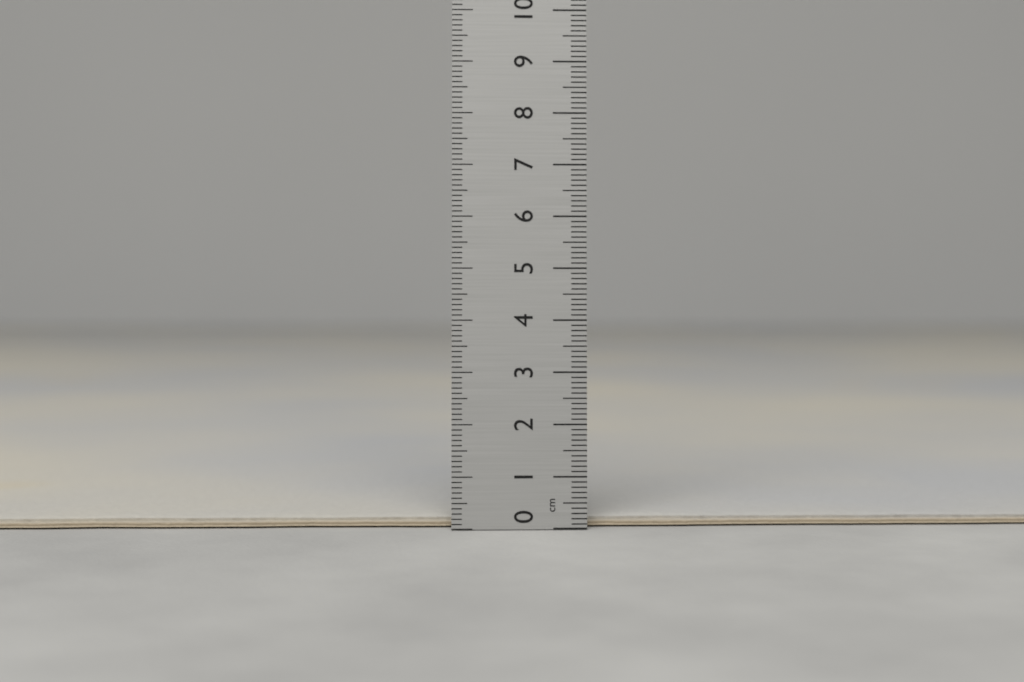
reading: 0.2 cm
